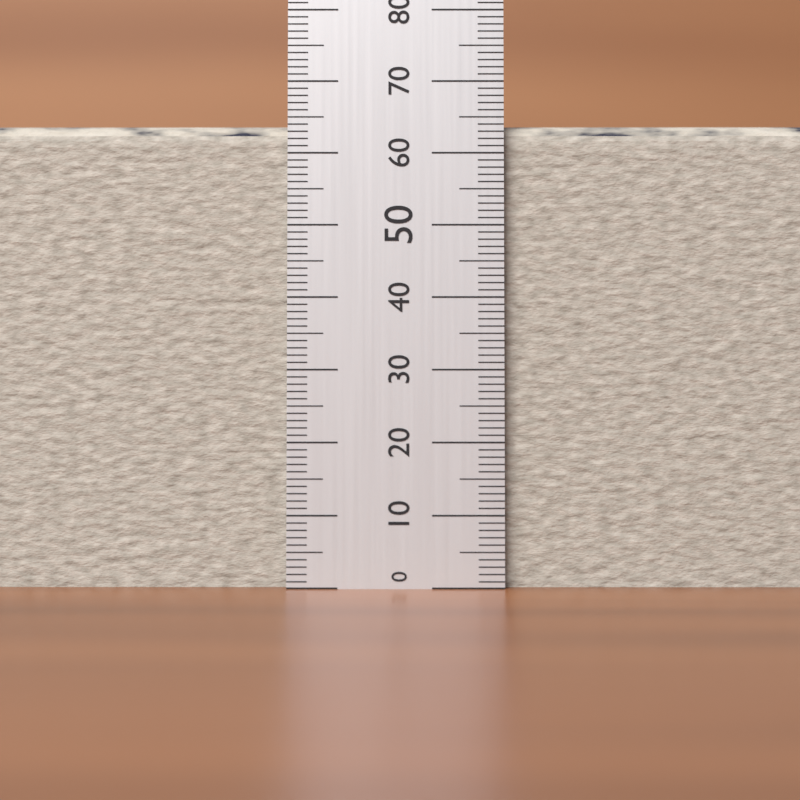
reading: 65 (no unit)
